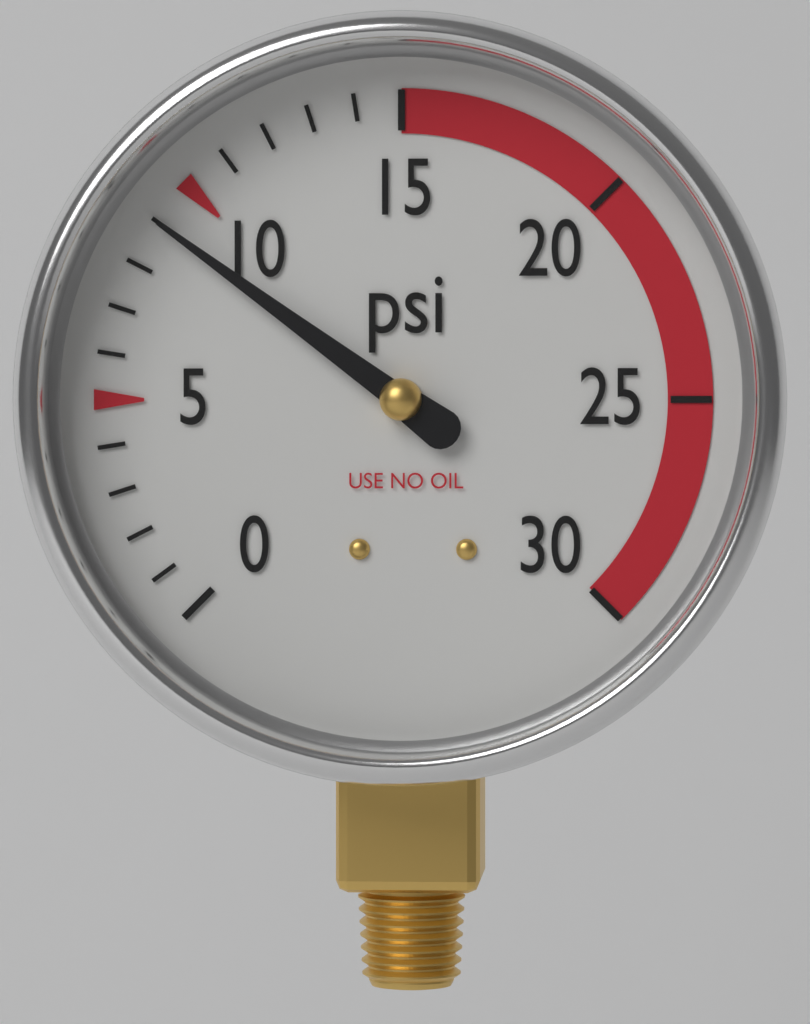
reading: 9 psi
